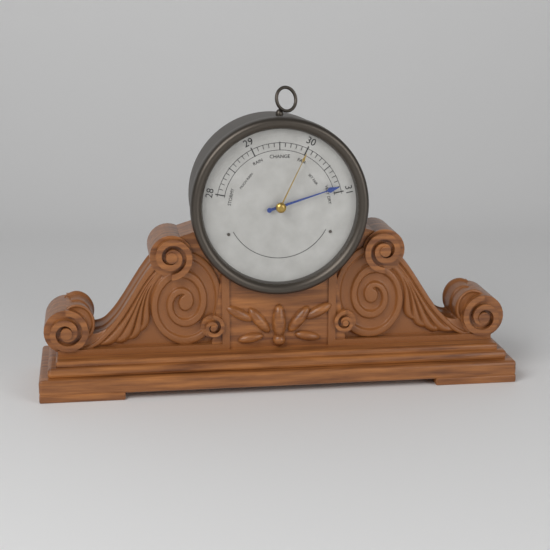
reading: 30.9 (no unit)
